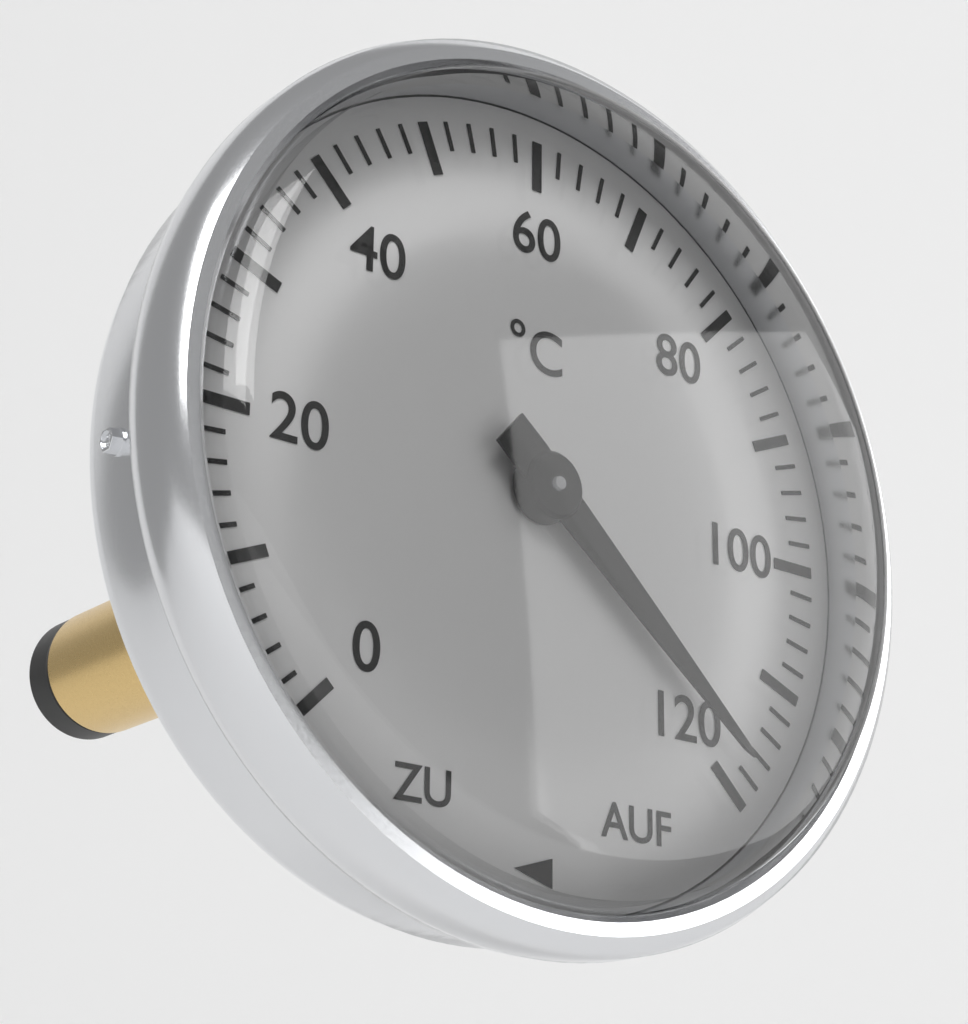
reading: 118 °C
